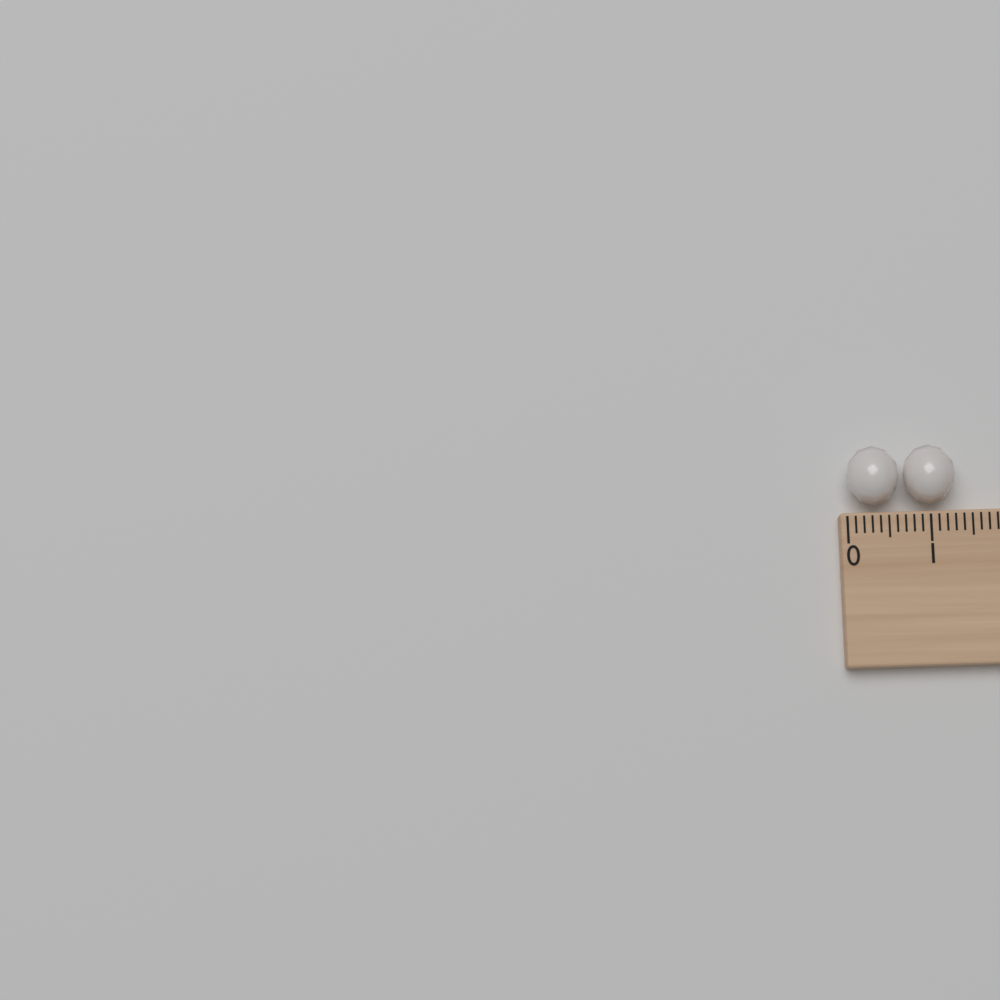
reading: 1.3 (no unit)
